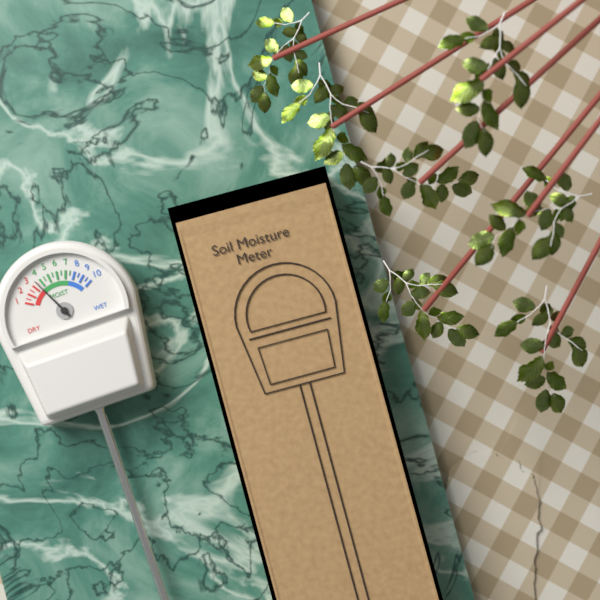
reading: 3.5 (no unit)
